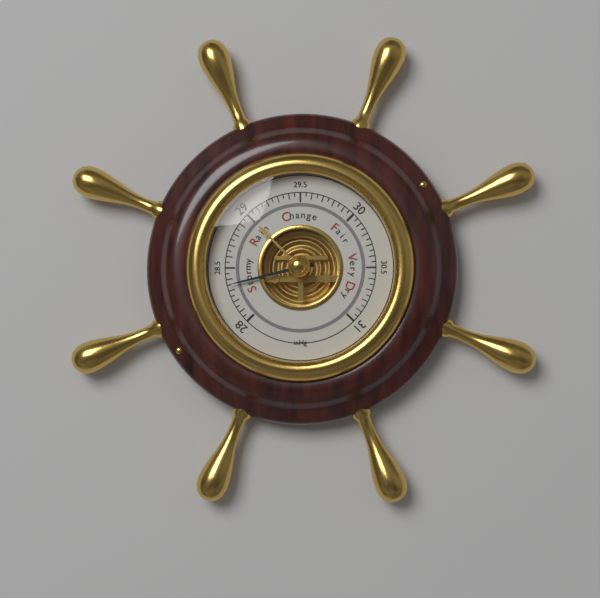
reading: 28.35 inHg
